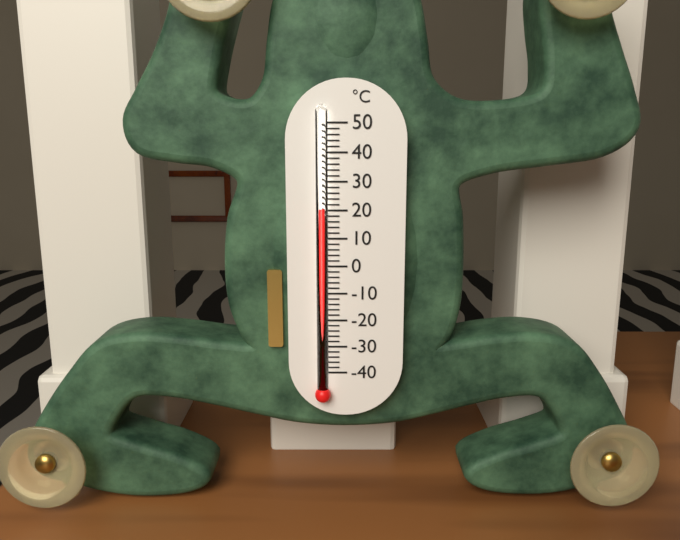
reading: 21 °C
